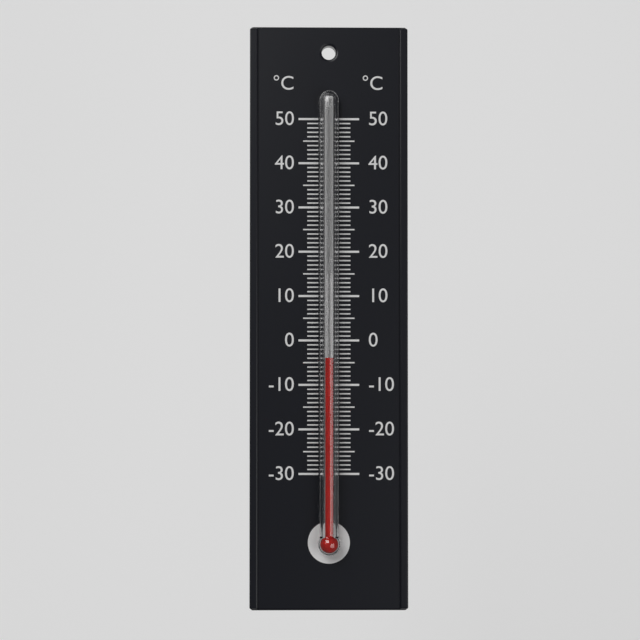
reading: -4 °C
